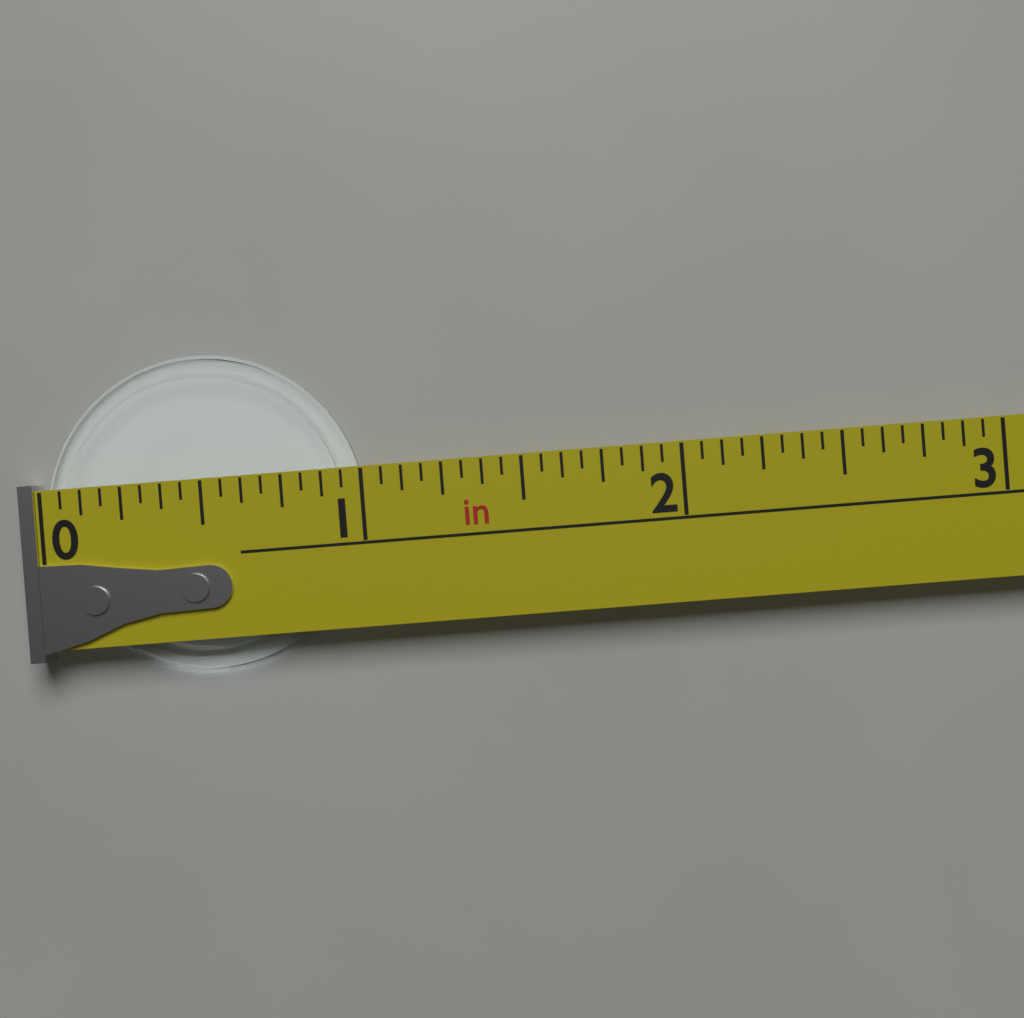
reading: 1.0000 in
